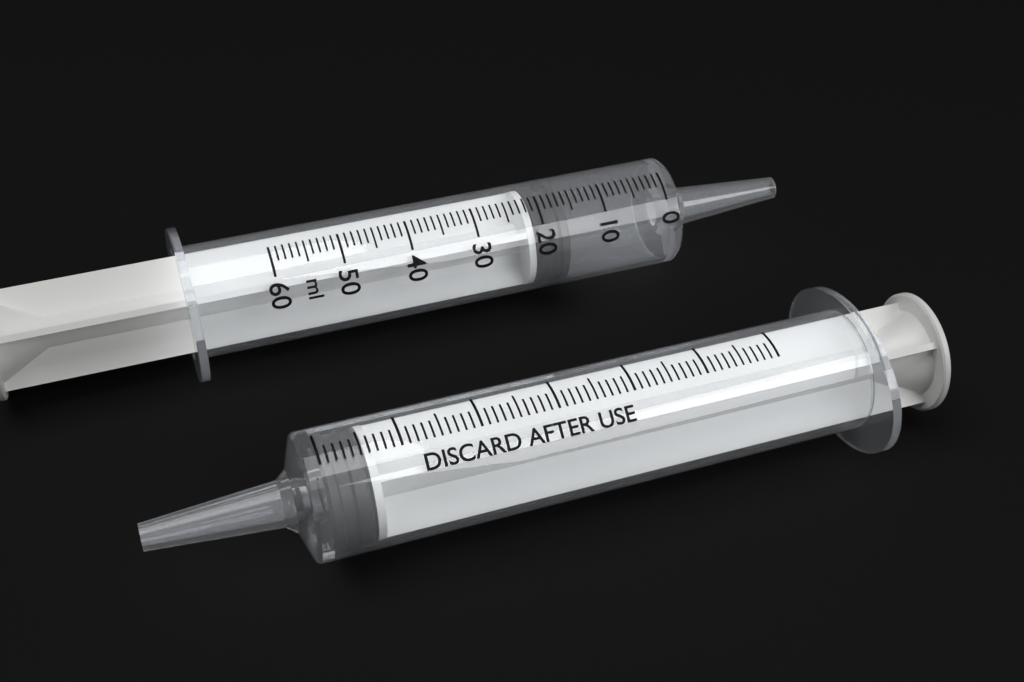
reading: 16 ml
